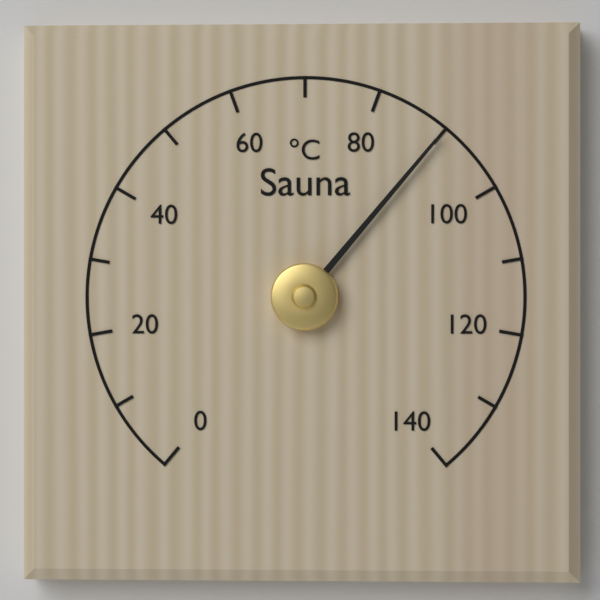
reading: 90 °C
